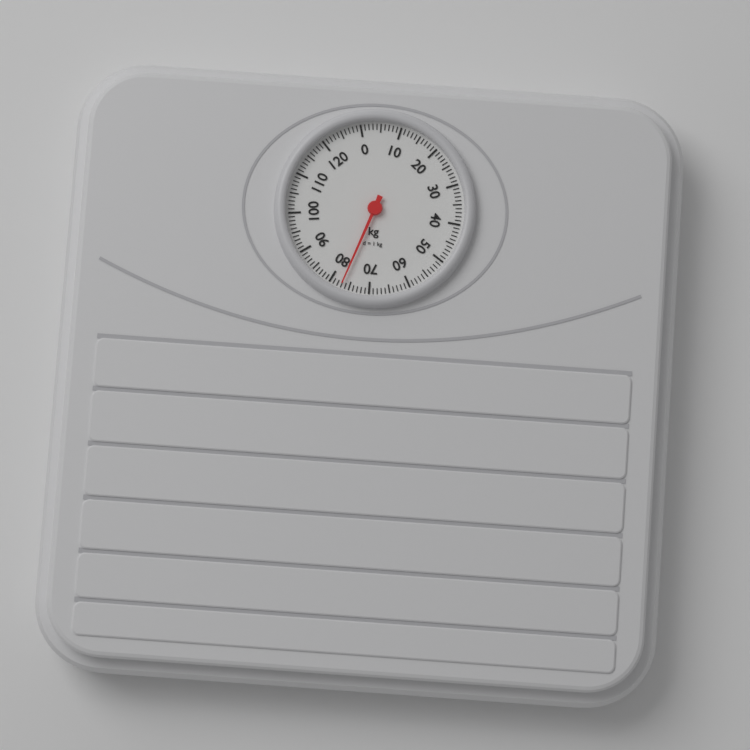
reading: 77 kg
